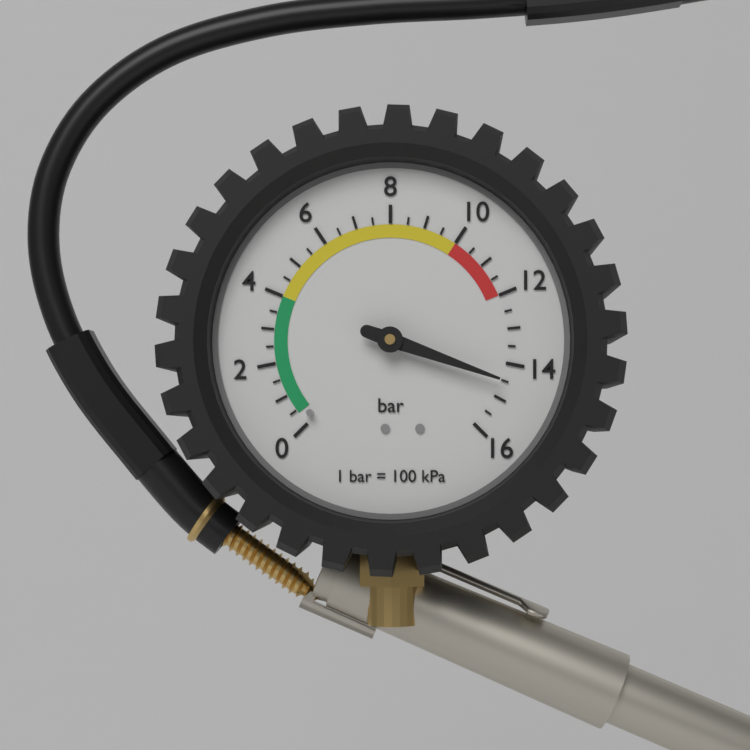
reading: 14.5 bar
